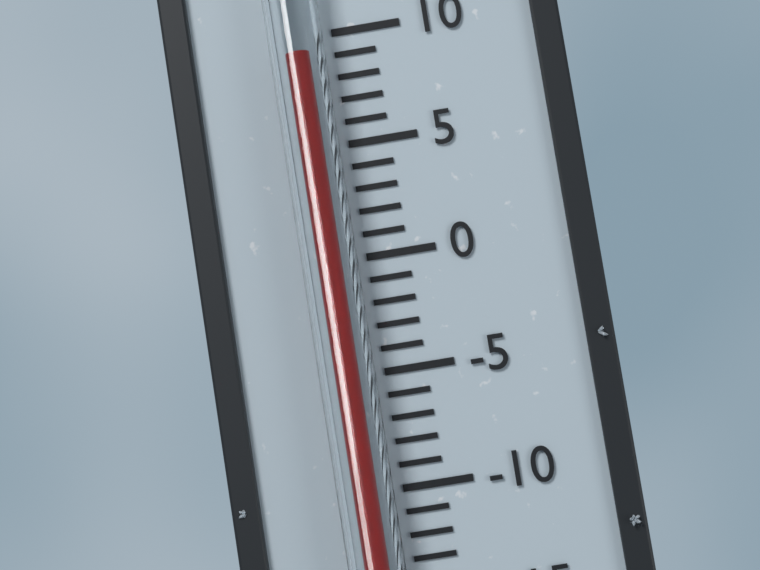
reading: 9 °C
